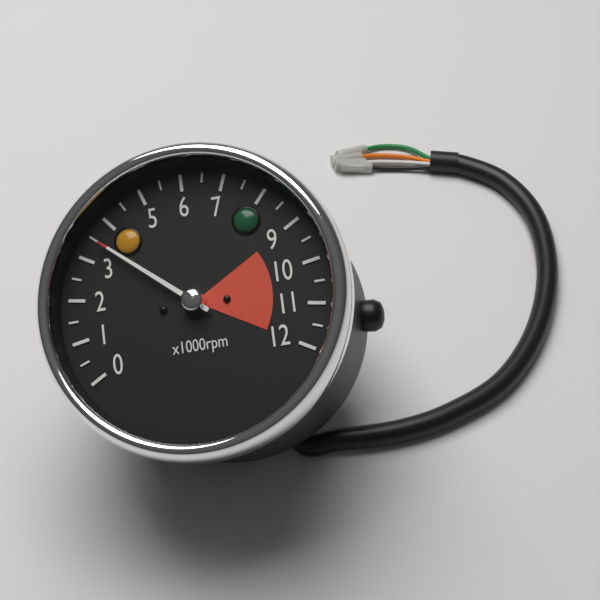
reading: 3.5 x1000rpm
